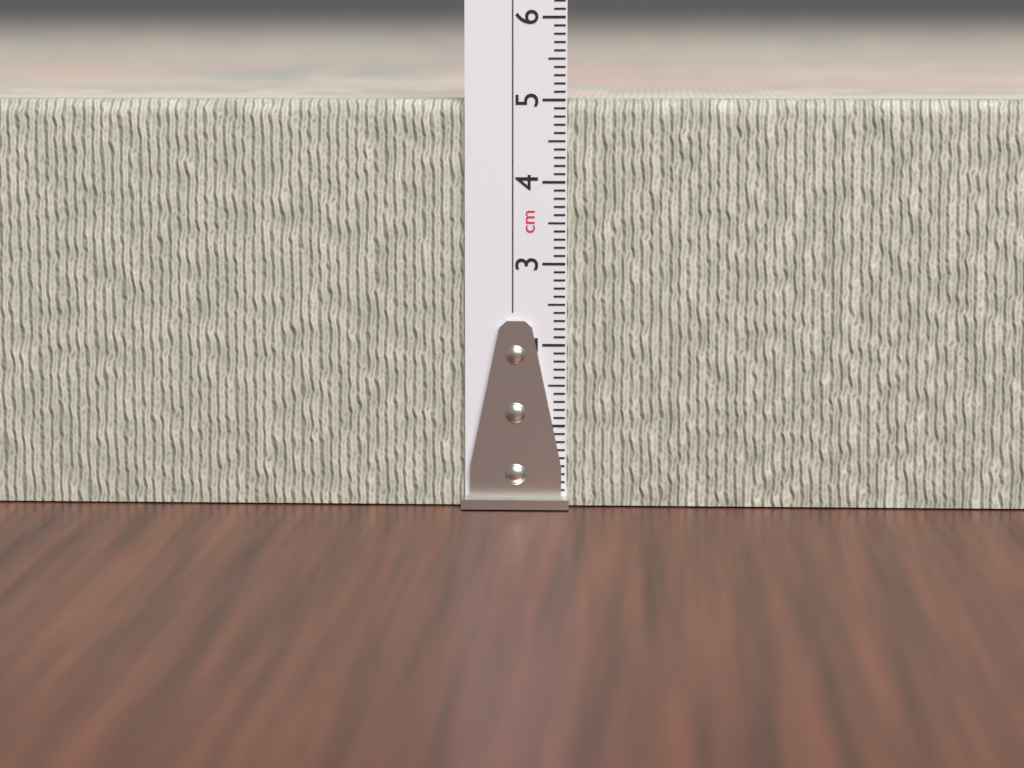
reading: 5.0 cm
